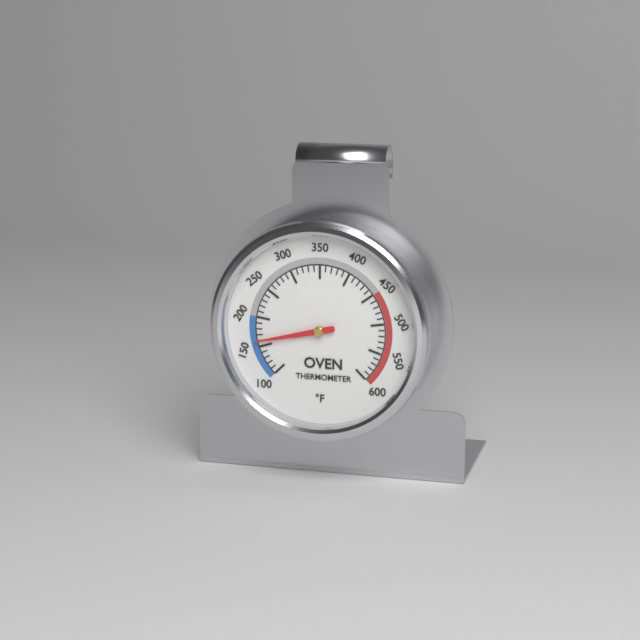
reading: 160 °F
